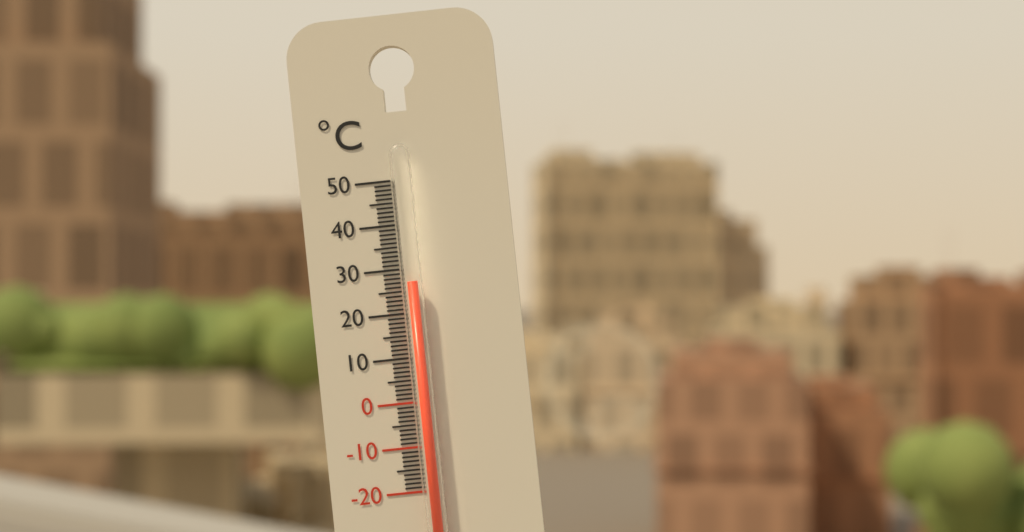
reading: 27 °C
